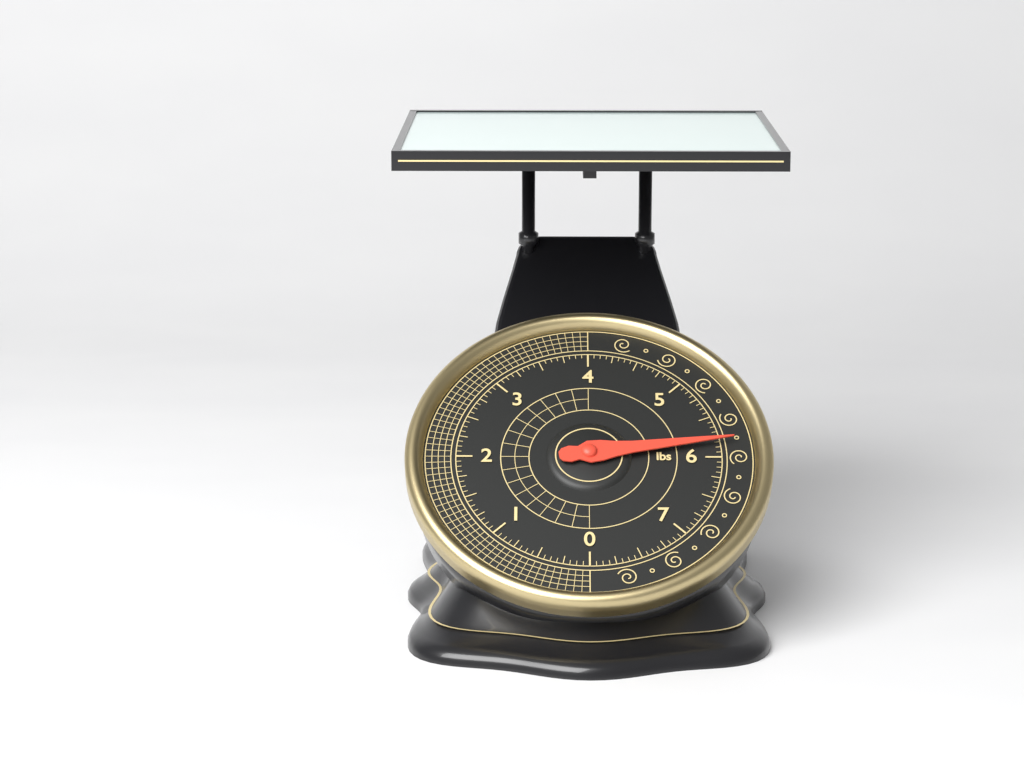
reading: 5.8125 lbs
